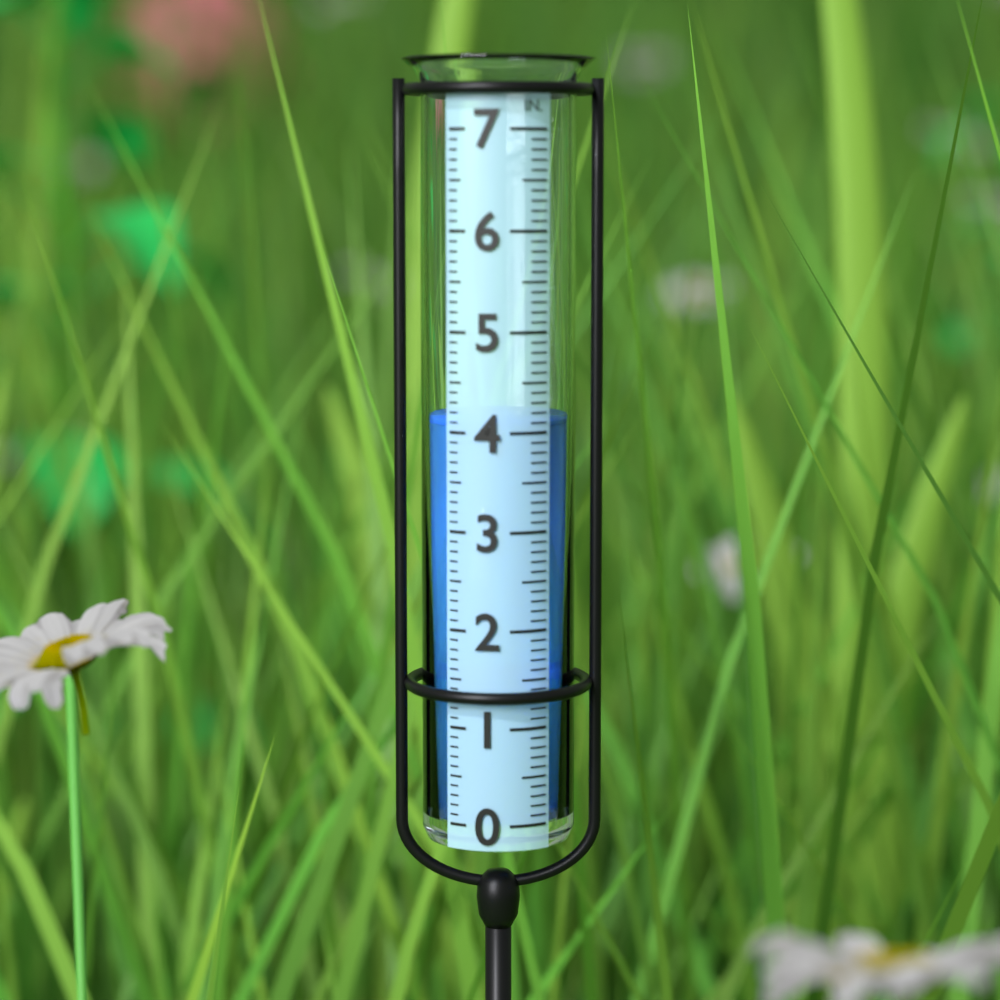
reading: 4.1 in
